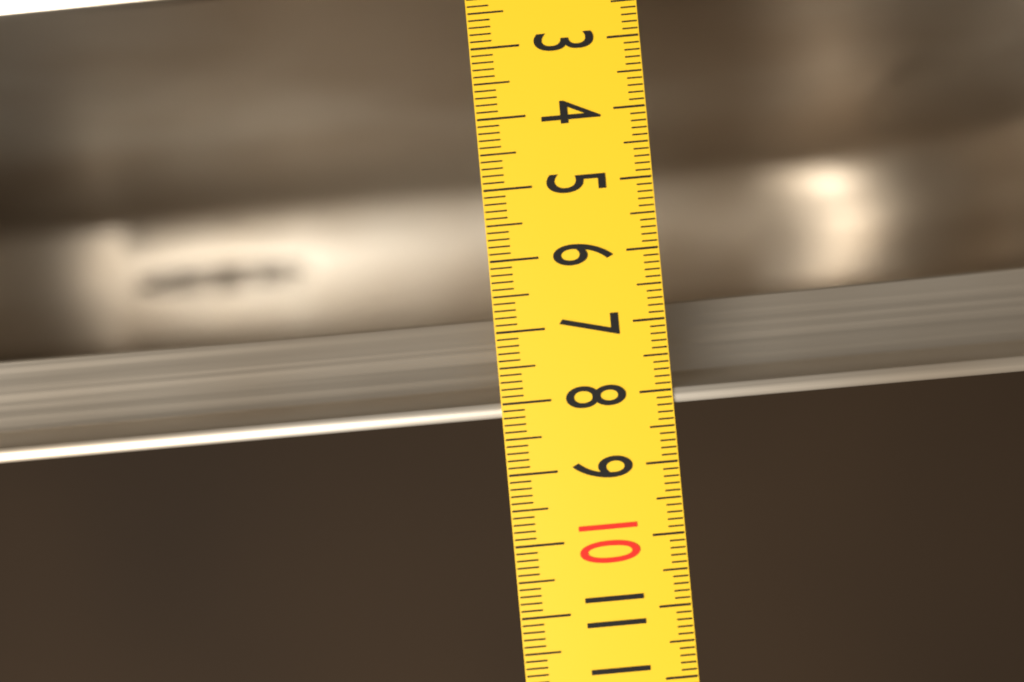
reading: 8.2 (no unit)
